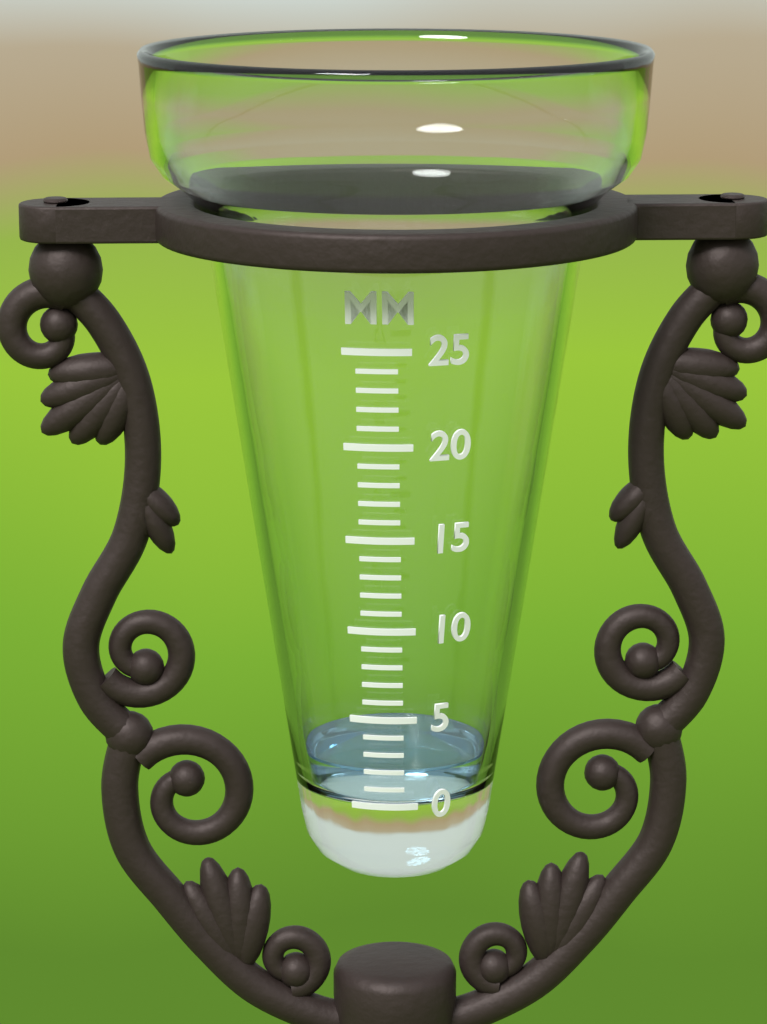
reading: 2 mm
